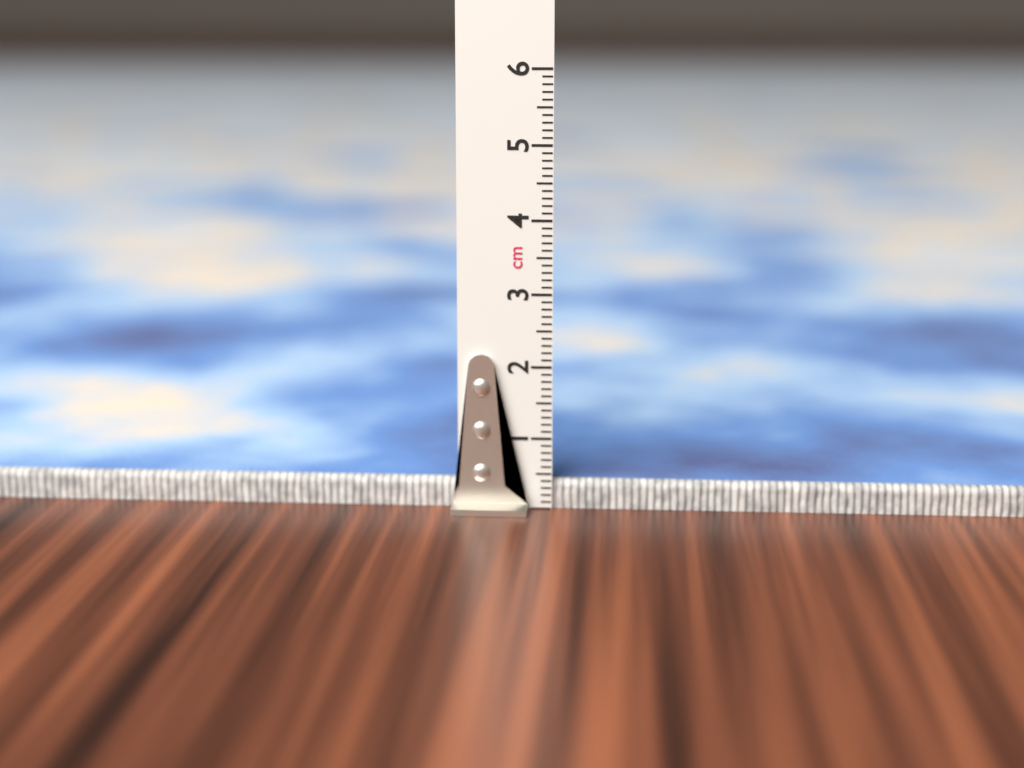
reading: 0.4 cm
